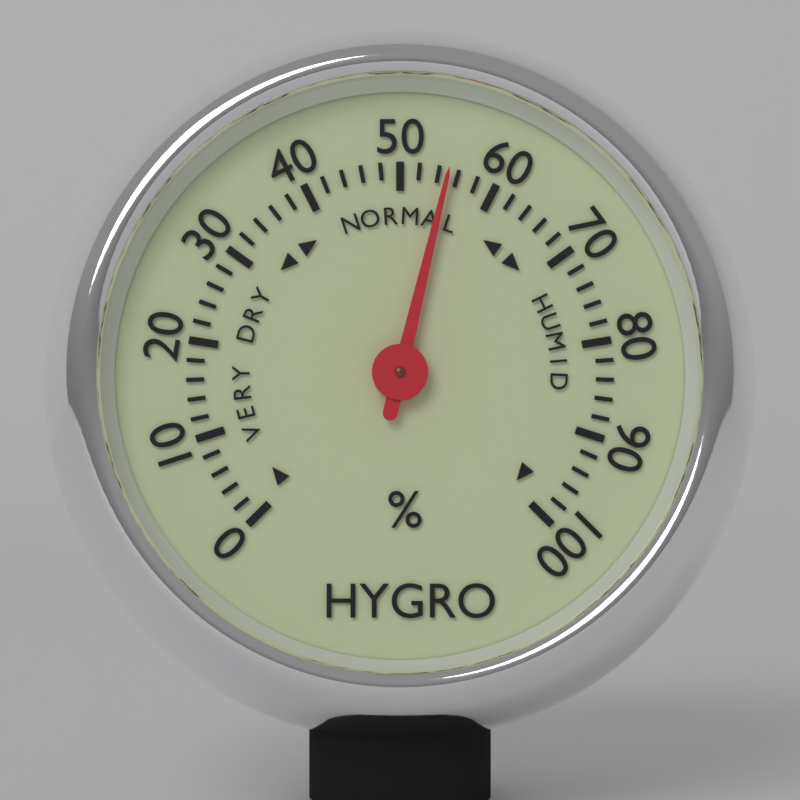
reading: 55 %
